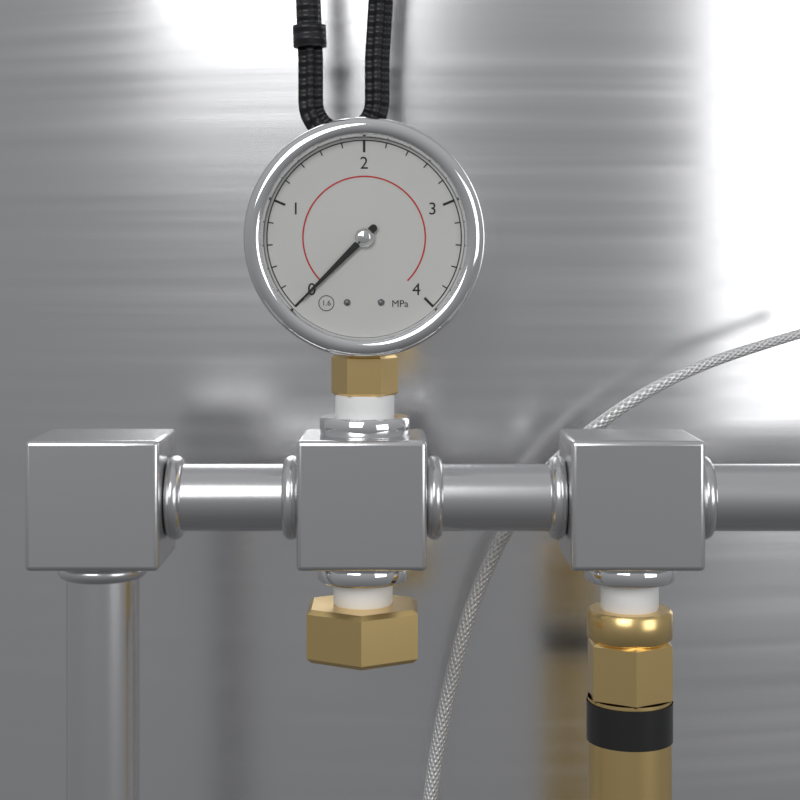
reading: 0.0 MPa
